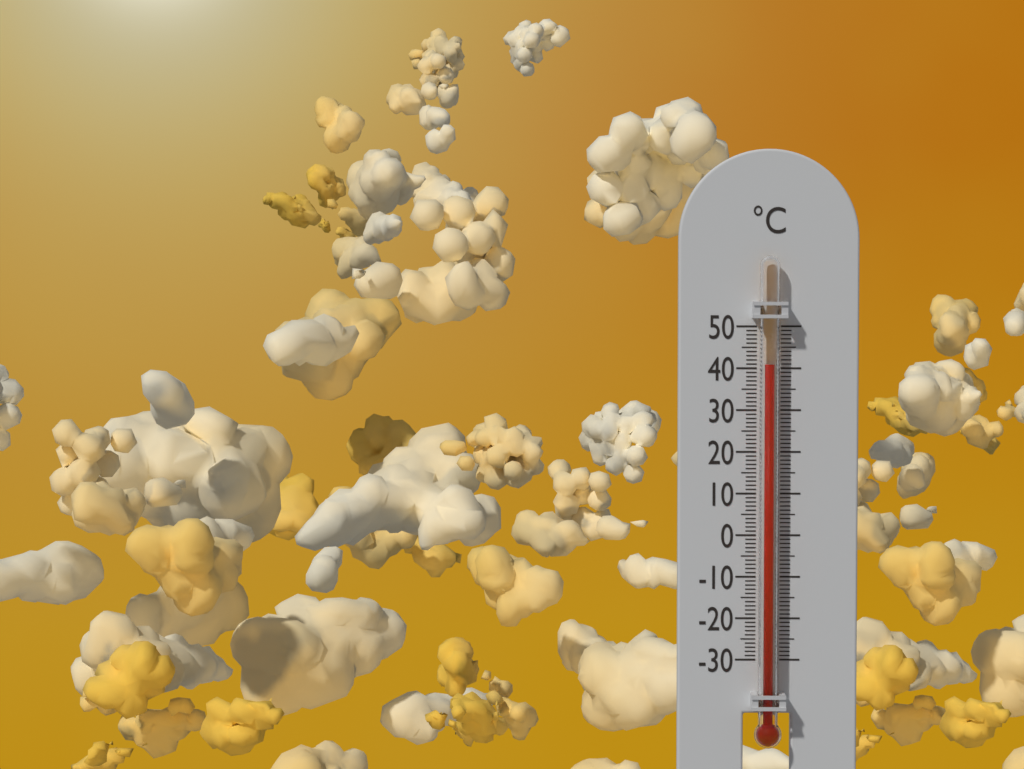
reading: 41 °C
